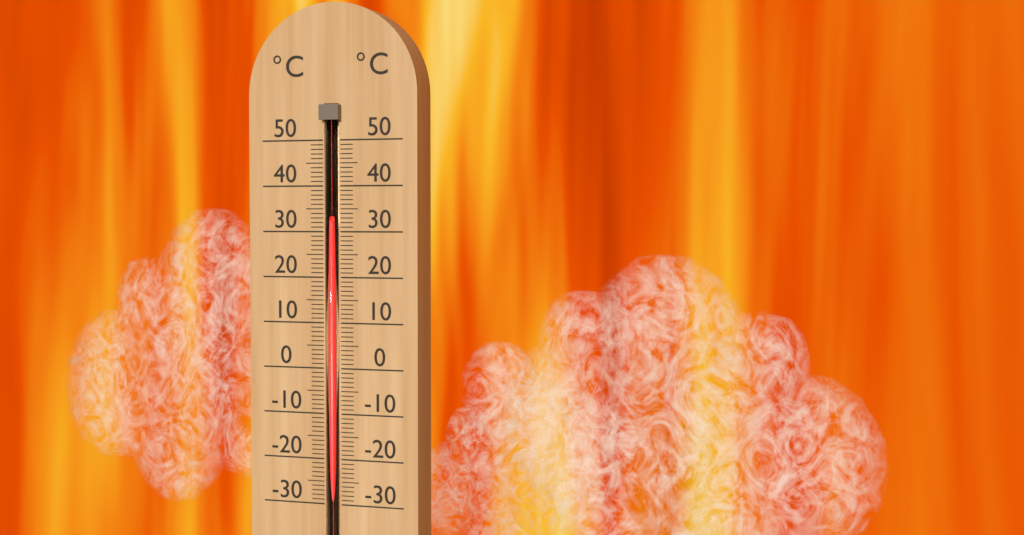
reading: 32 °C
